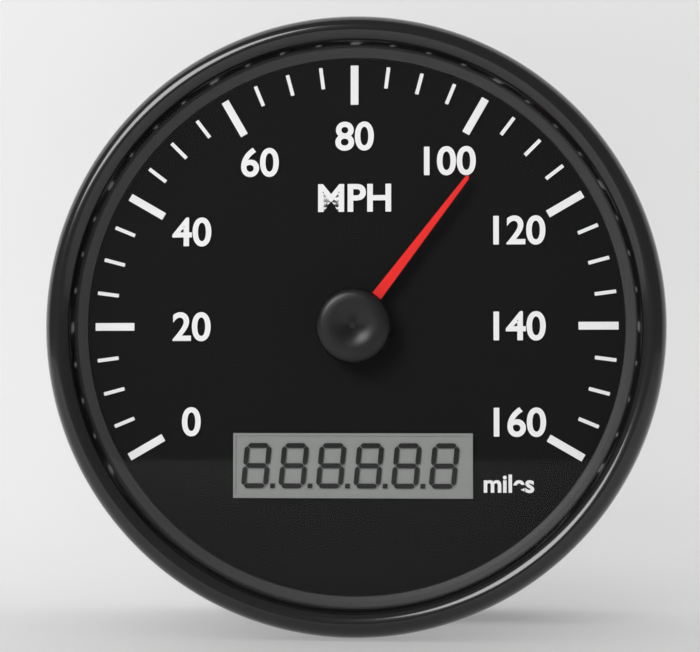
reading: 105 mph
